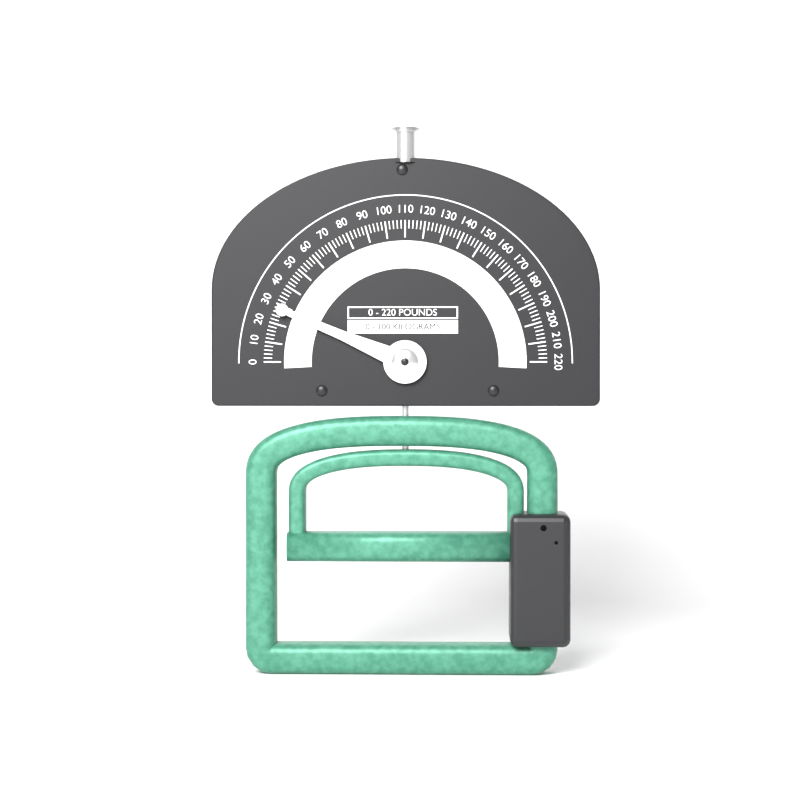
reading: 28 lb
